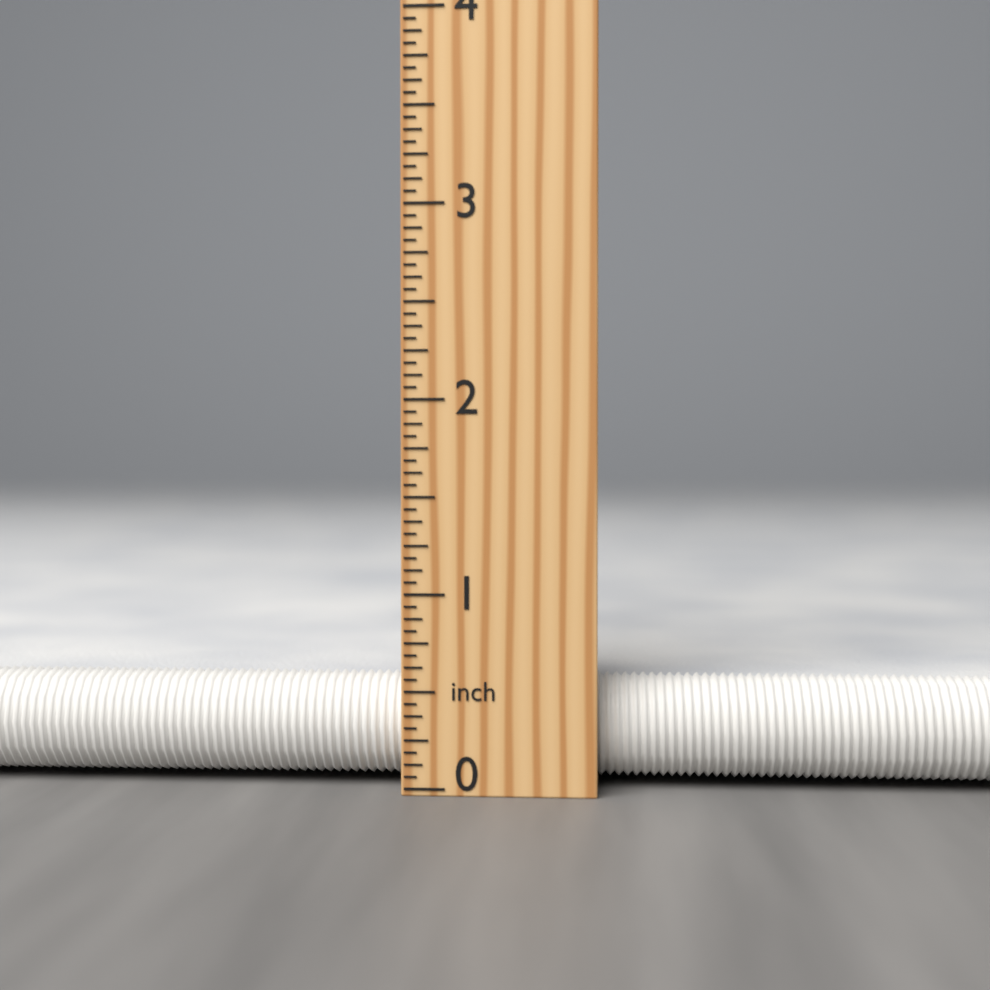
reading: 0.5625 inch
